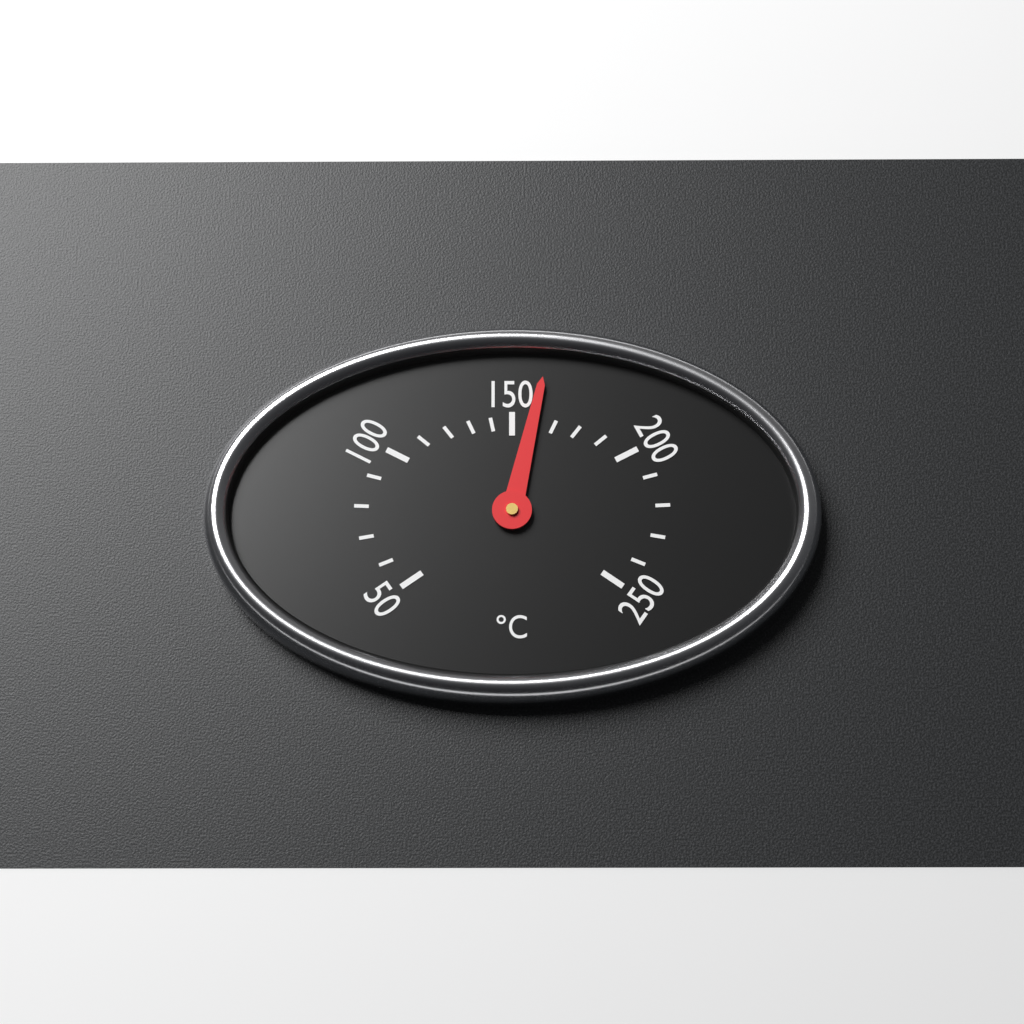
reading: 160 °C
